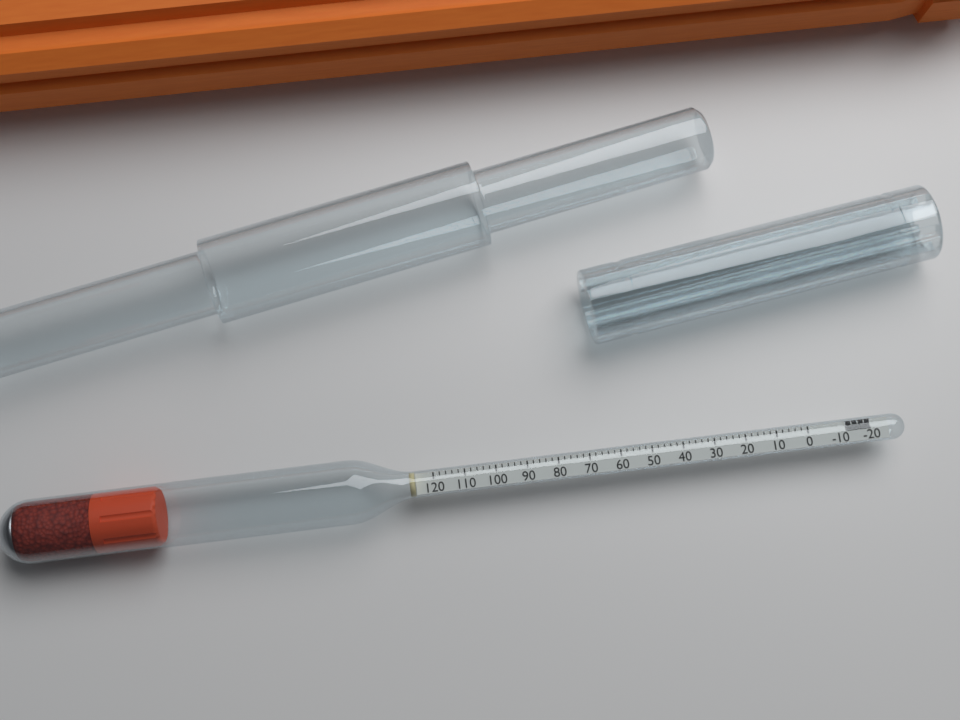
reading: -12 (no unit)
